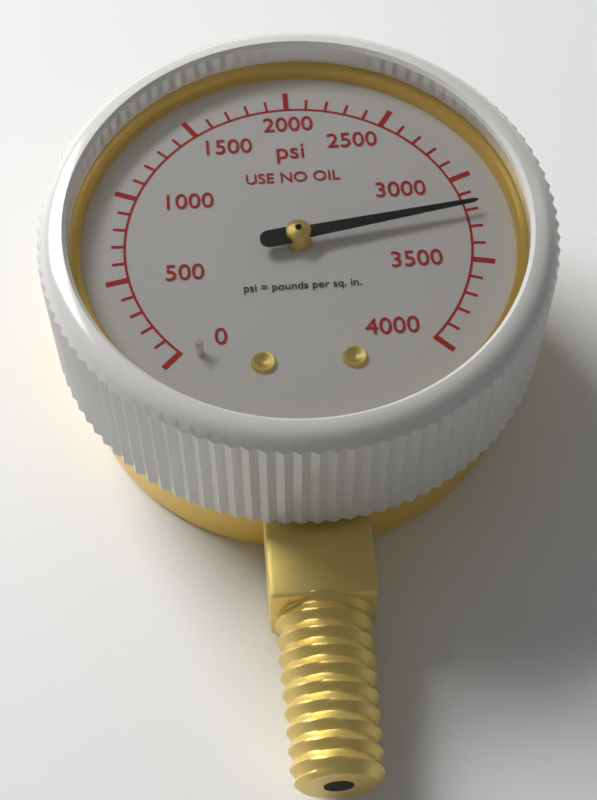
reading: 3200 psi
